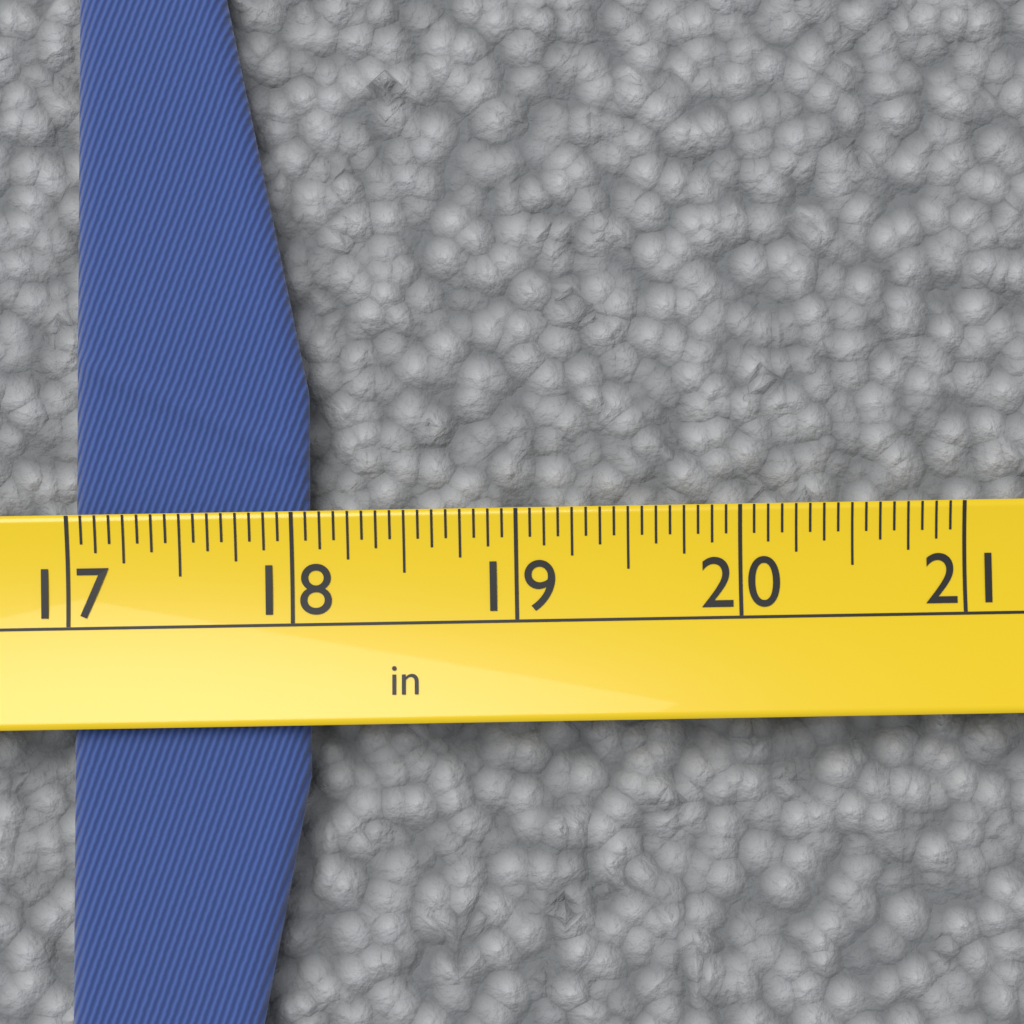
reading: 18.0625 in
